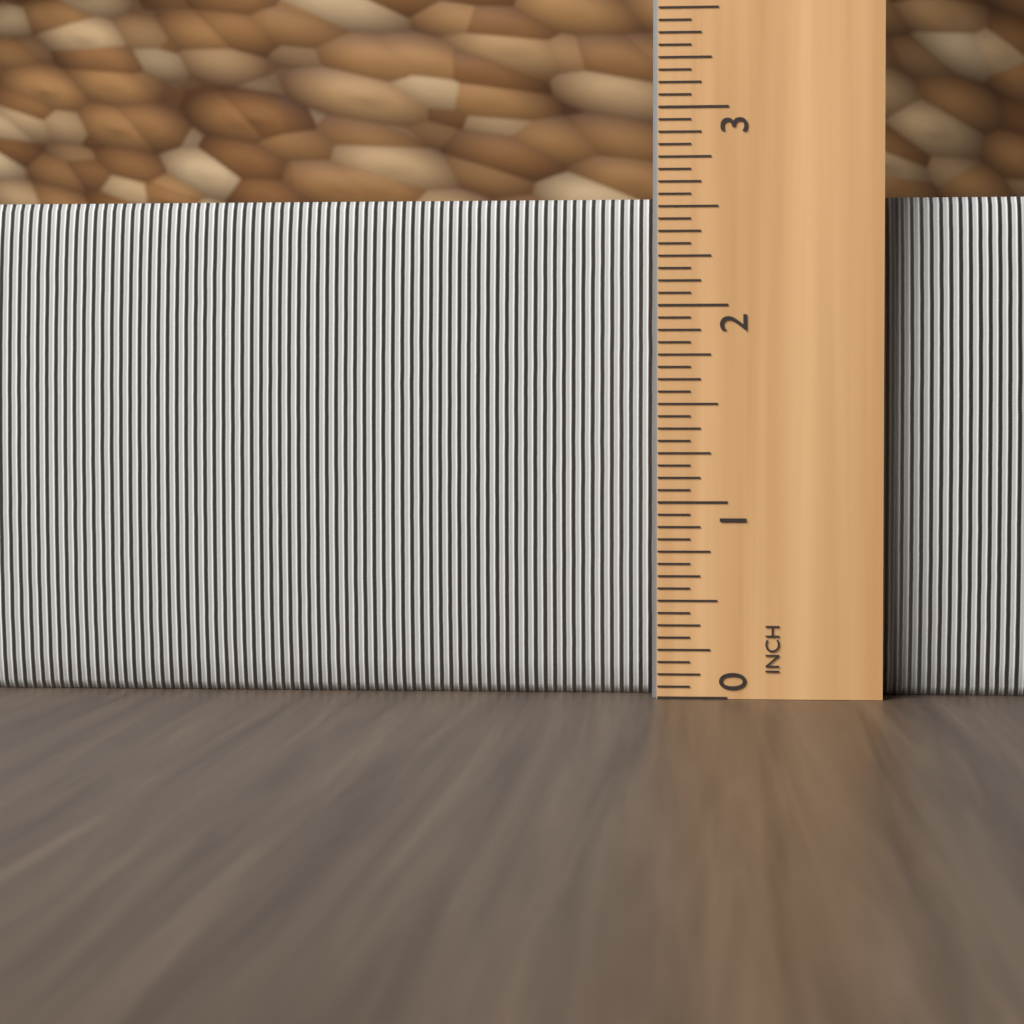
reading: 2.5625 in
